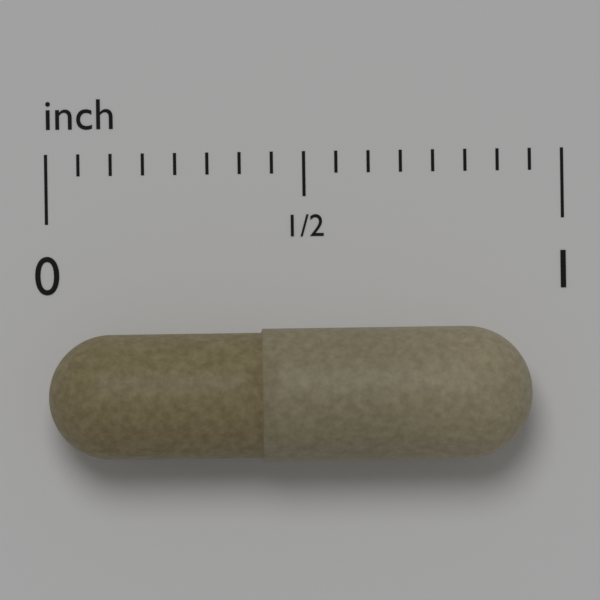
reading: 0.9375 in
